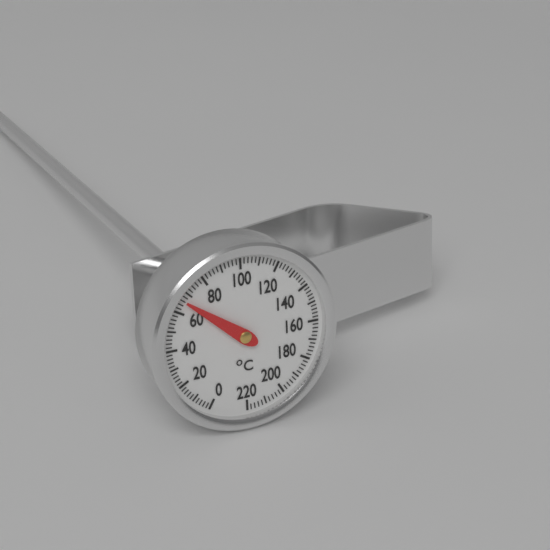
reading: 66 °C
